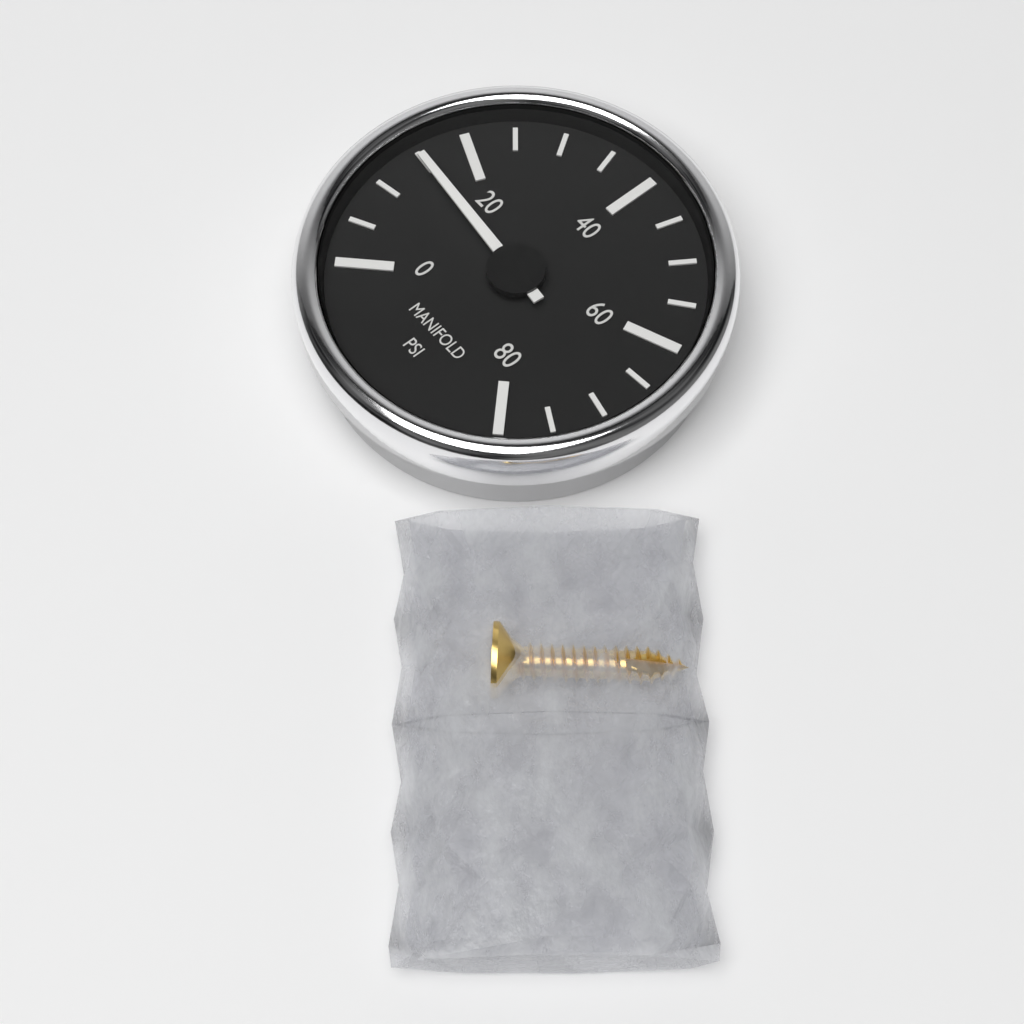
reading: 15 psi
